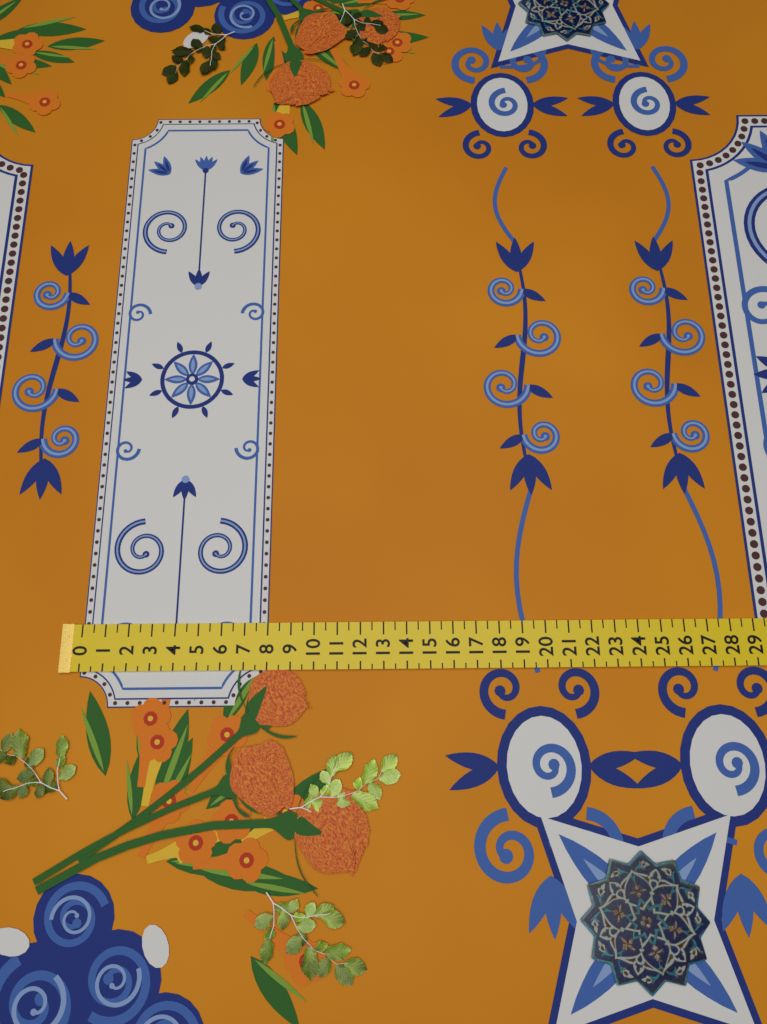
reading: 8.0 (no unit)
